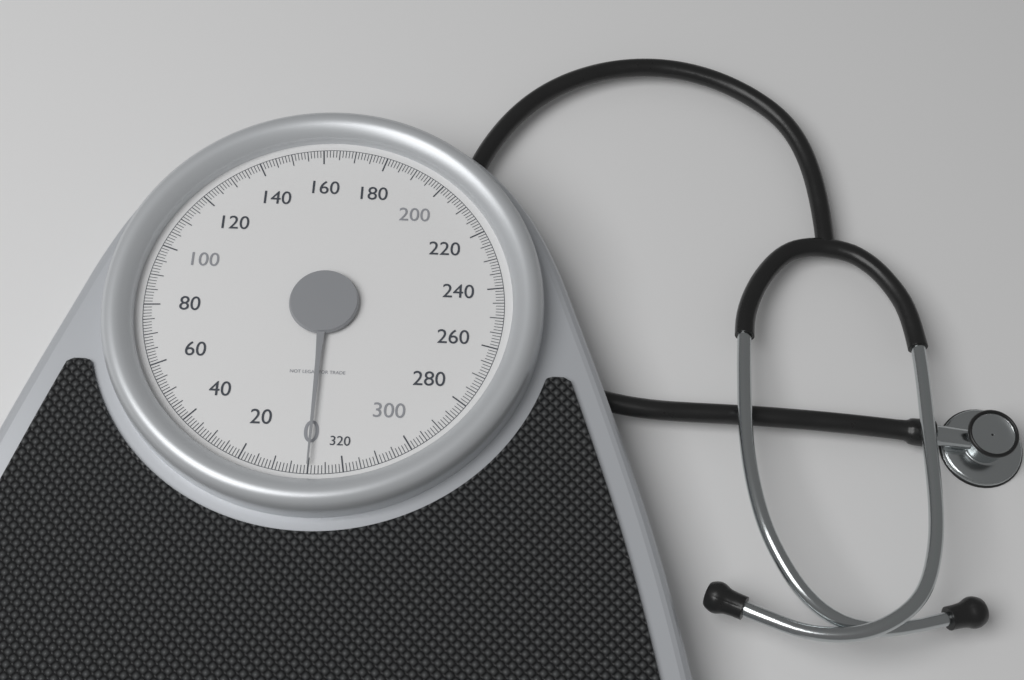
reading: 0 (no unit)
